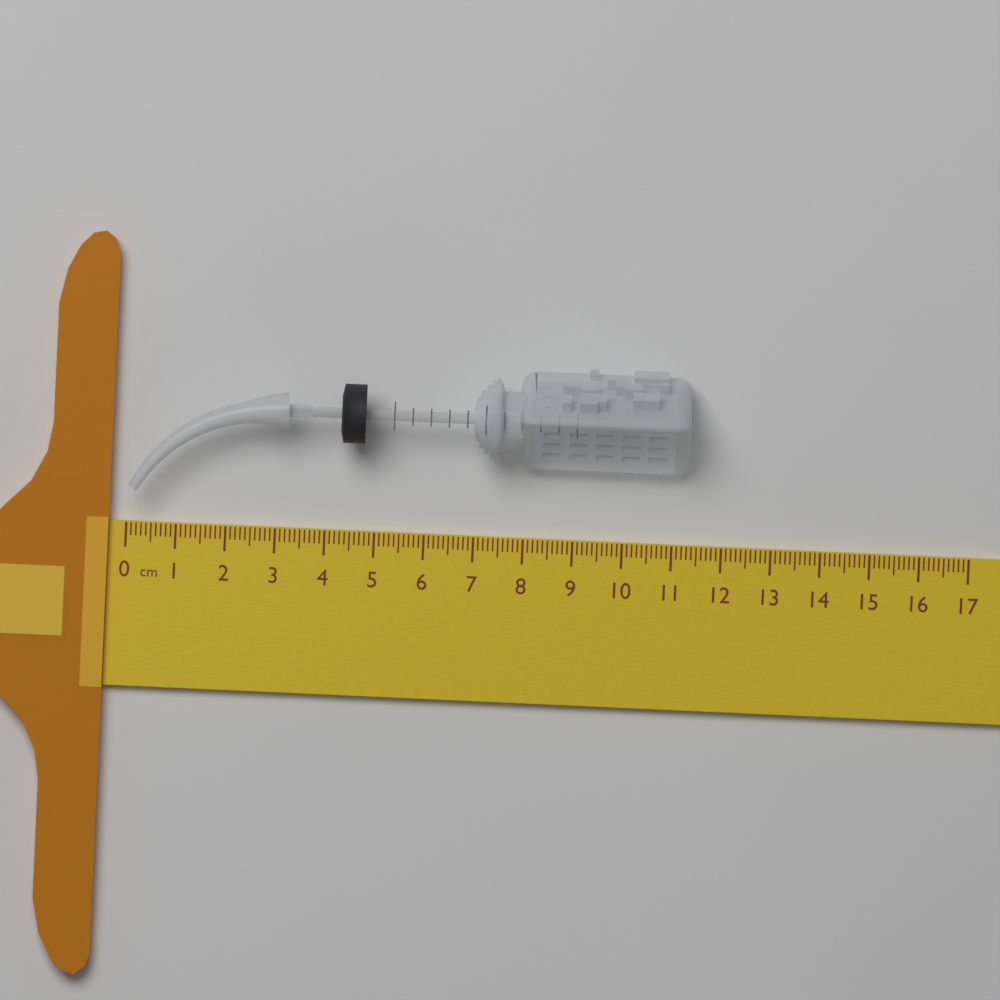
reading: 11.3 cm
